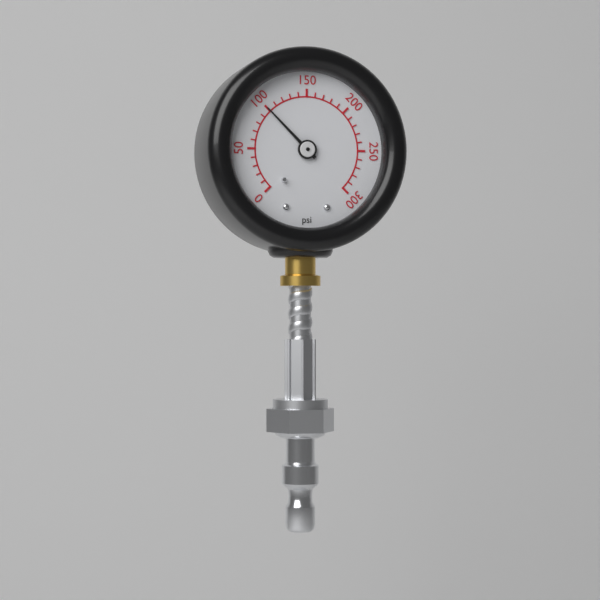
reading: 100 psi
